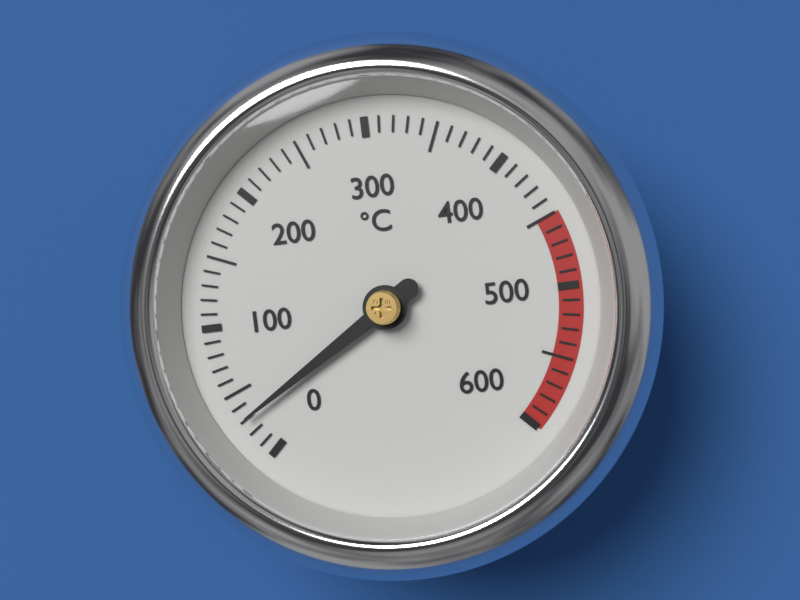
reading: 30 °C
